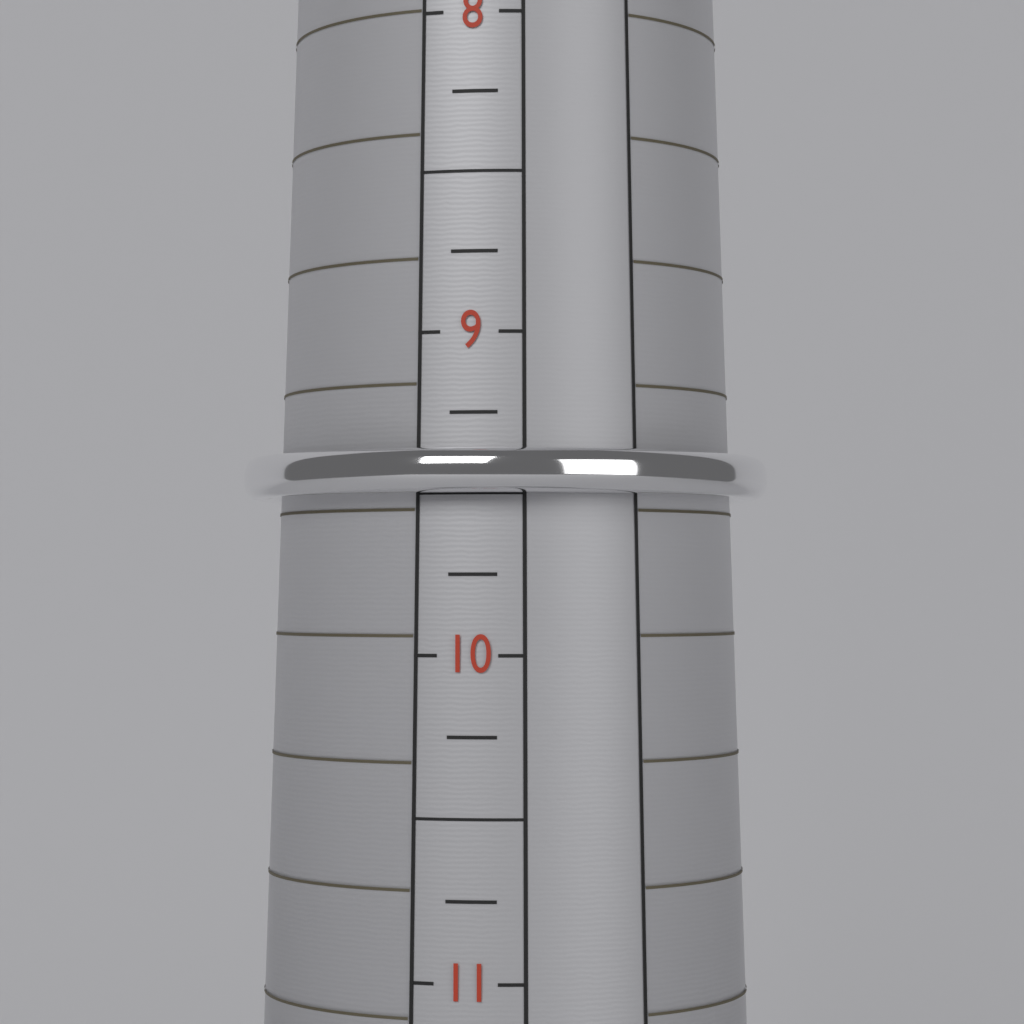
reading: 9.50 (no unit)
